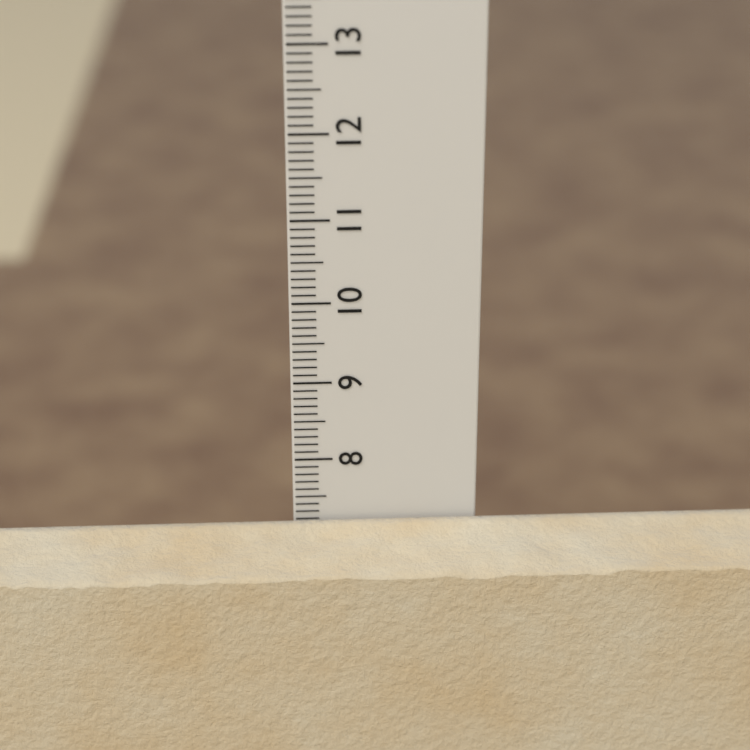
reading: 7.2 cm
